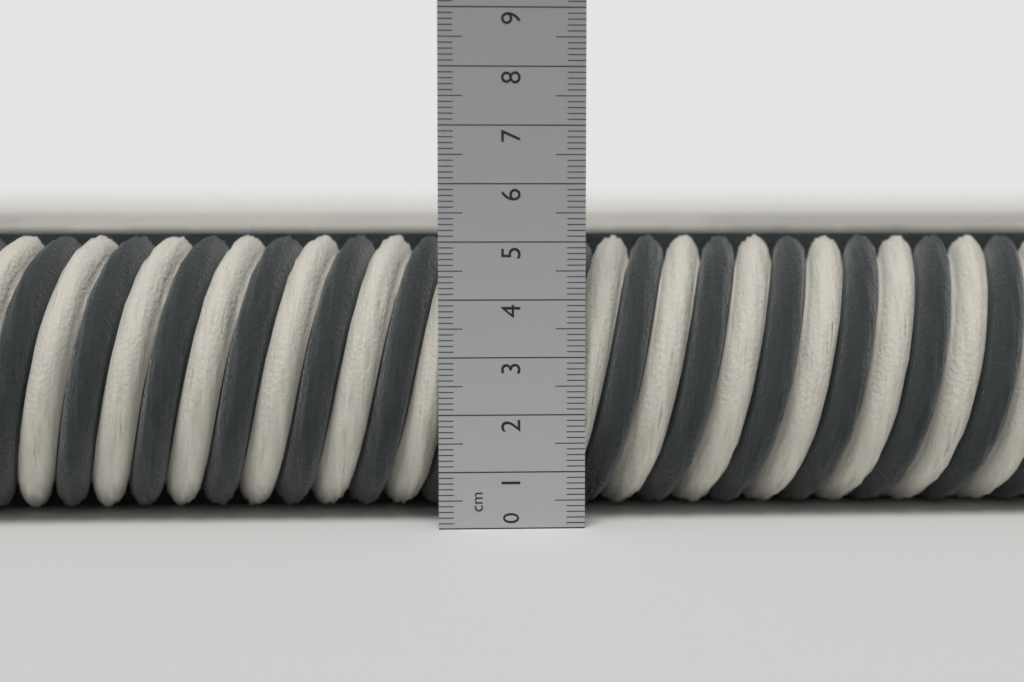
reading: 5.1 cm
